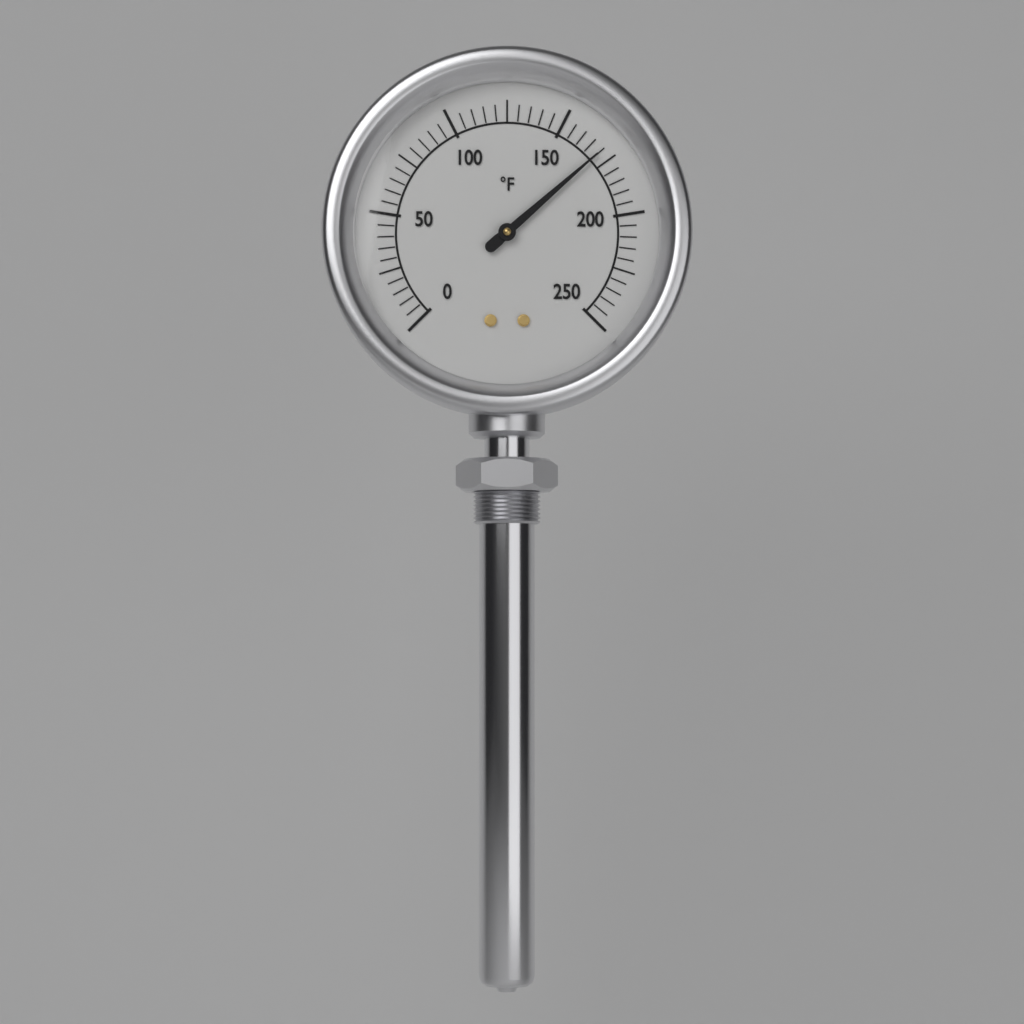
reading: 170 °F
